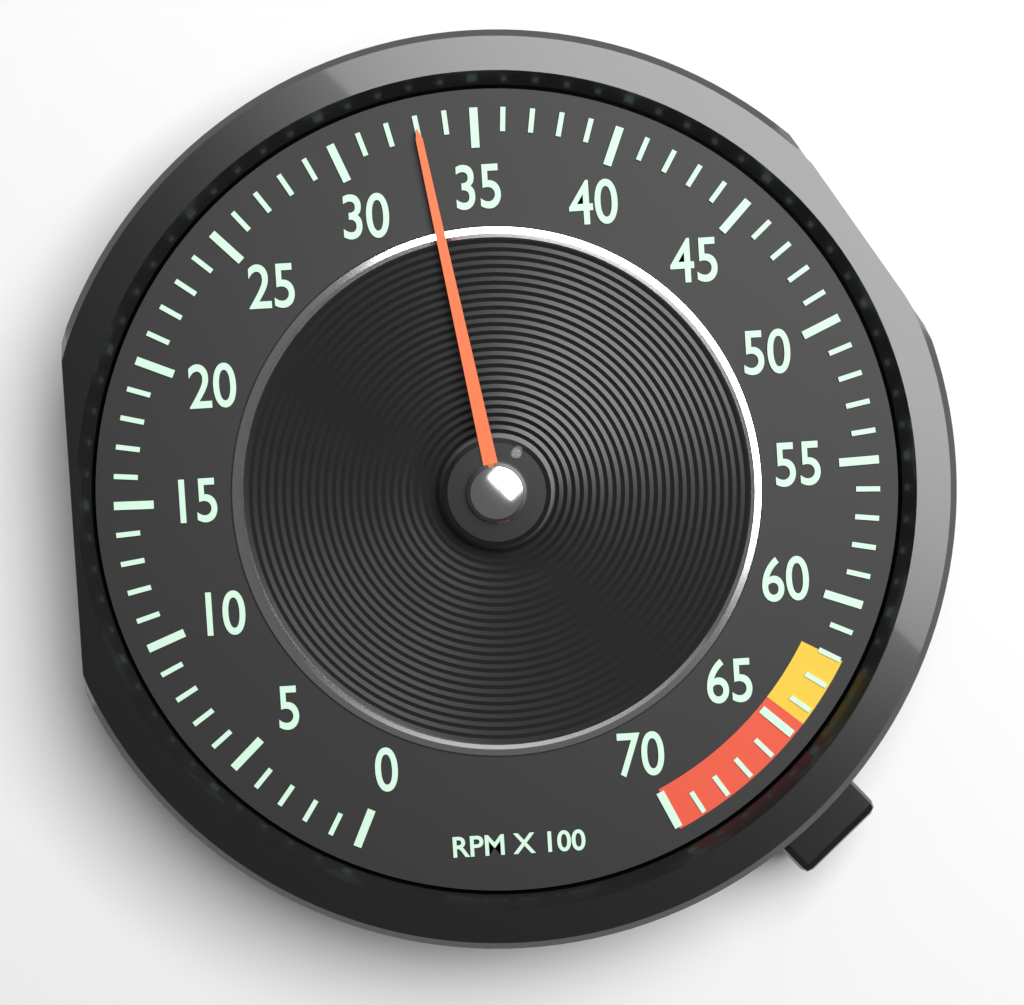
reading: 33 RPM x 100
